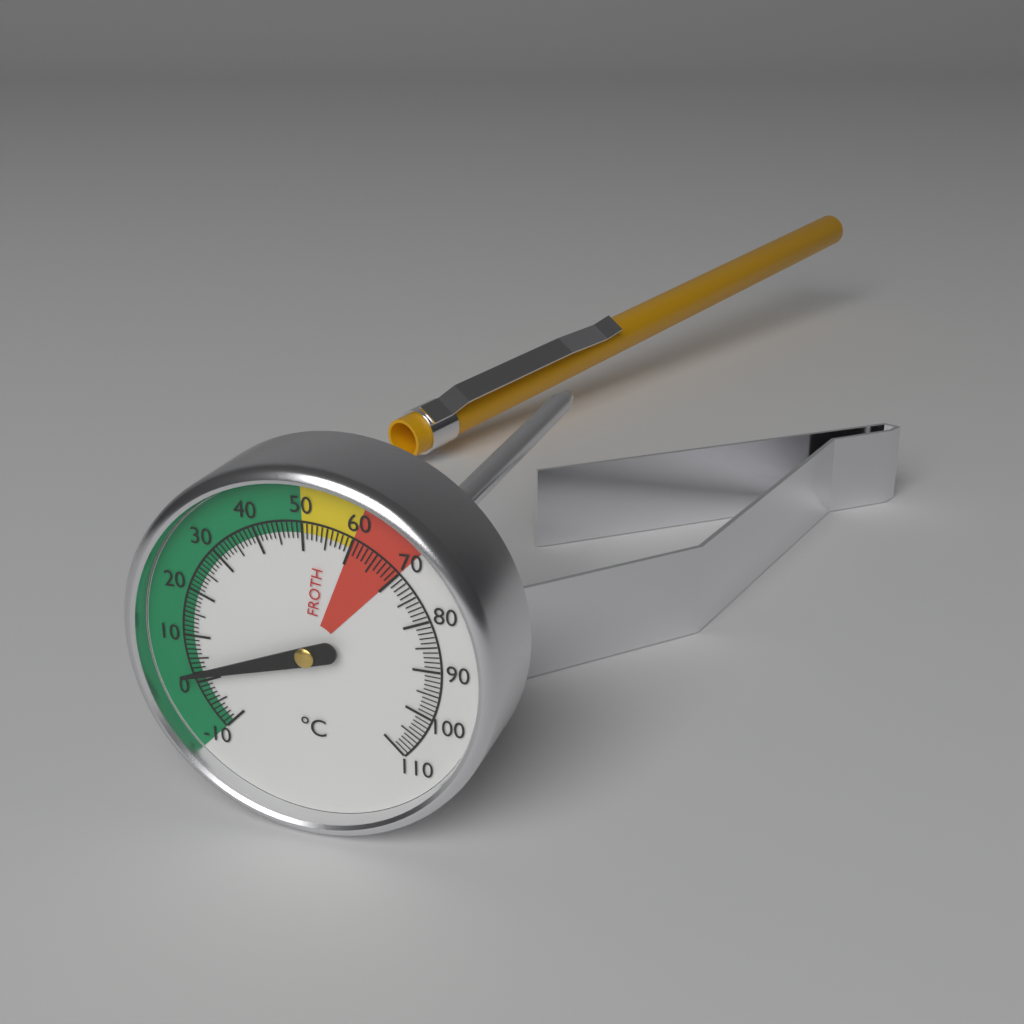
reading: 2 °C
